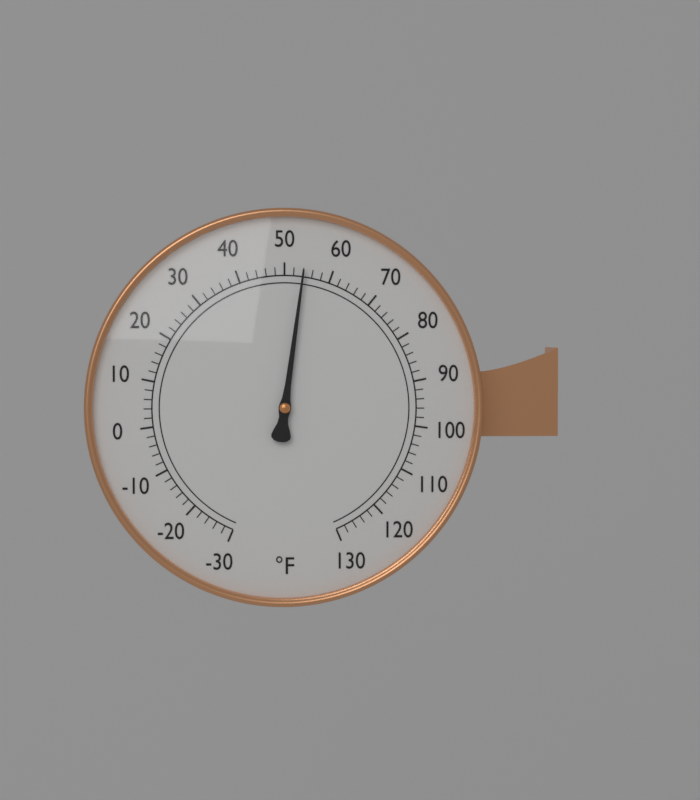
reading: 54 °F
